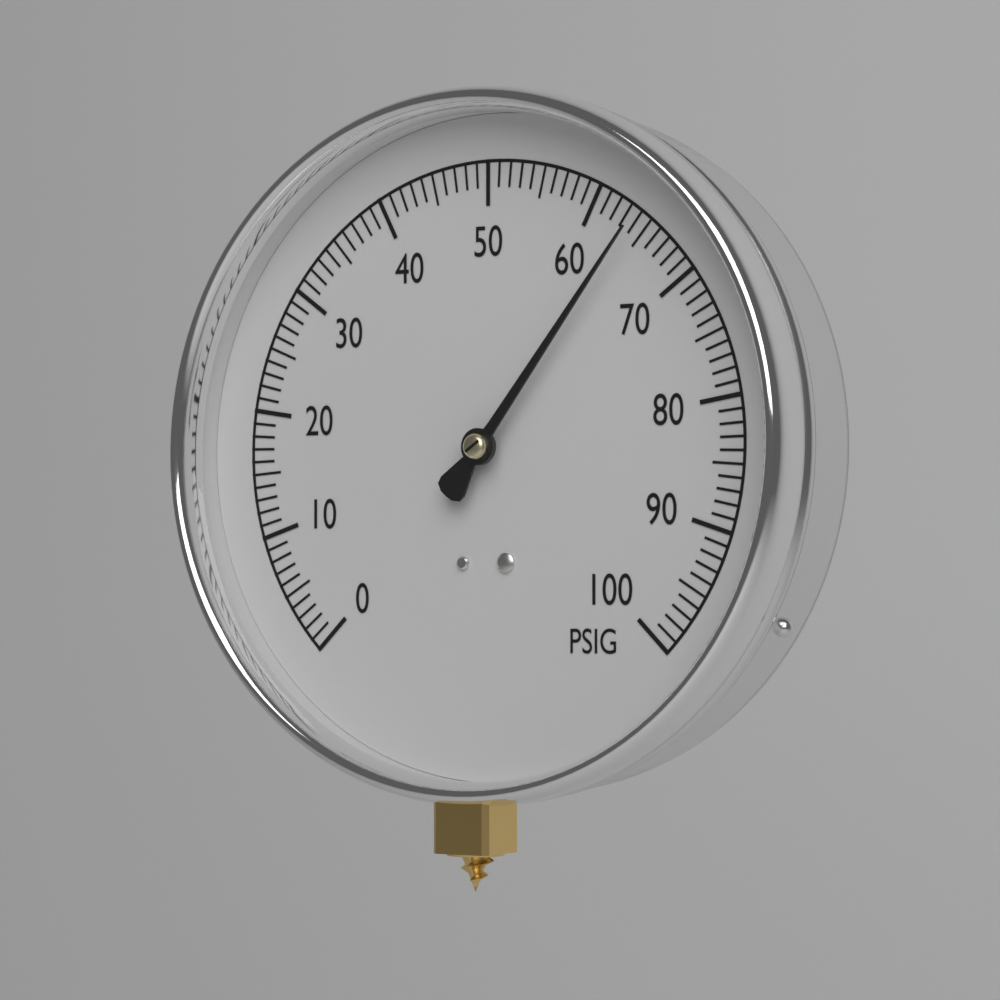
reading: 64 PSIG
